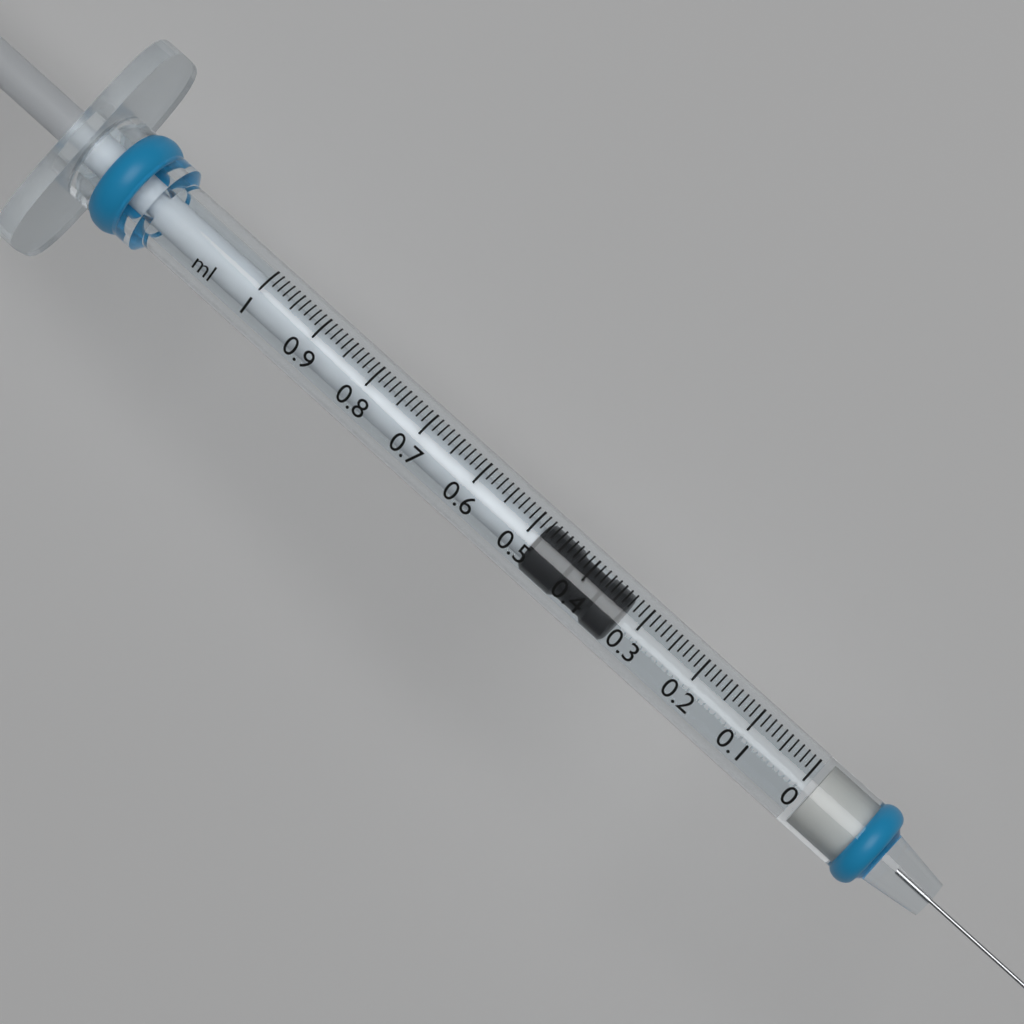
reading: 0.33 ml
